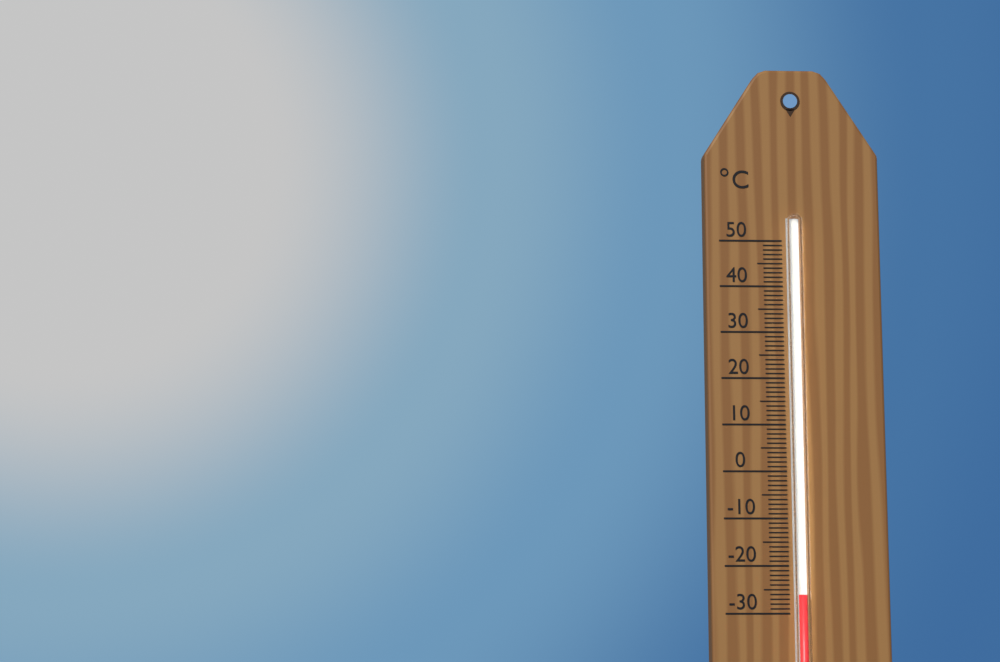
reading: -26 °C
